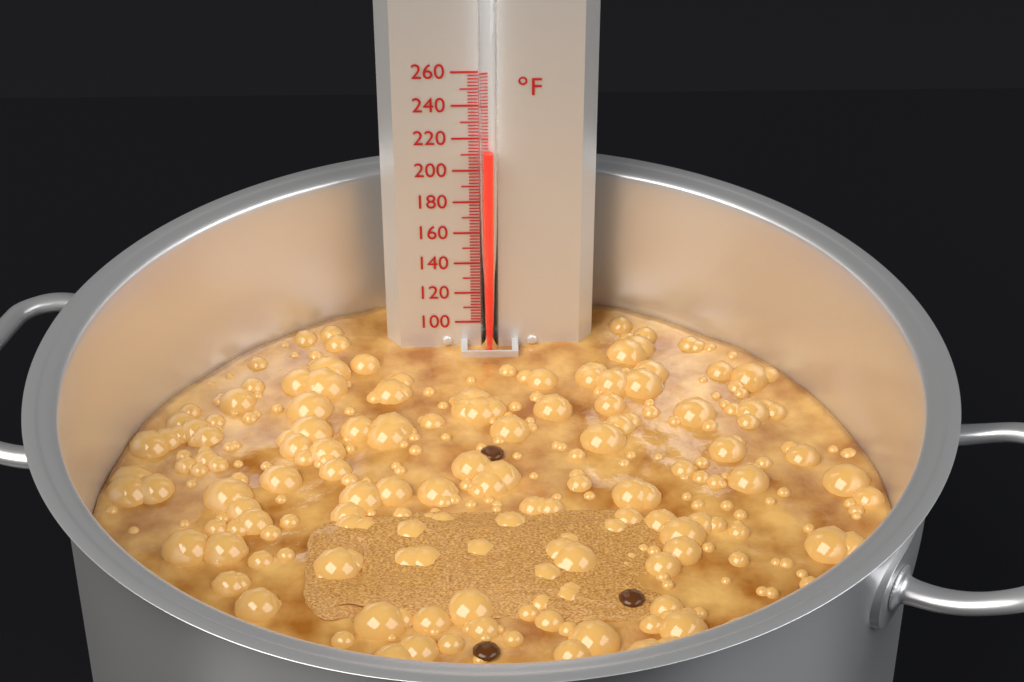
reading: 214 °F
